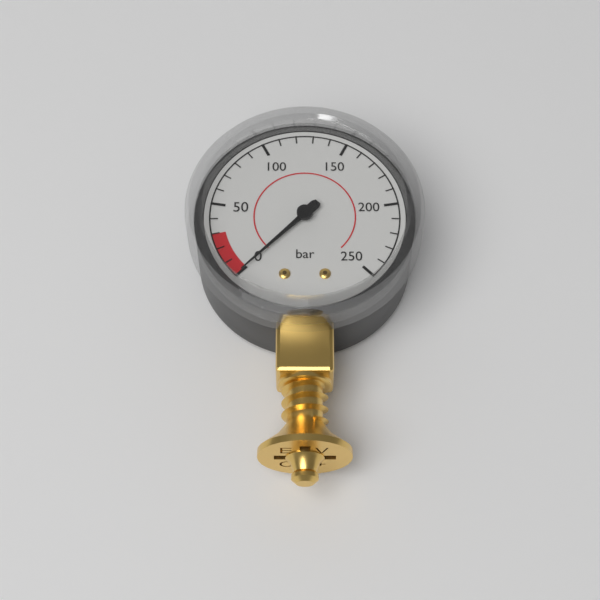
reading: 0 bar
